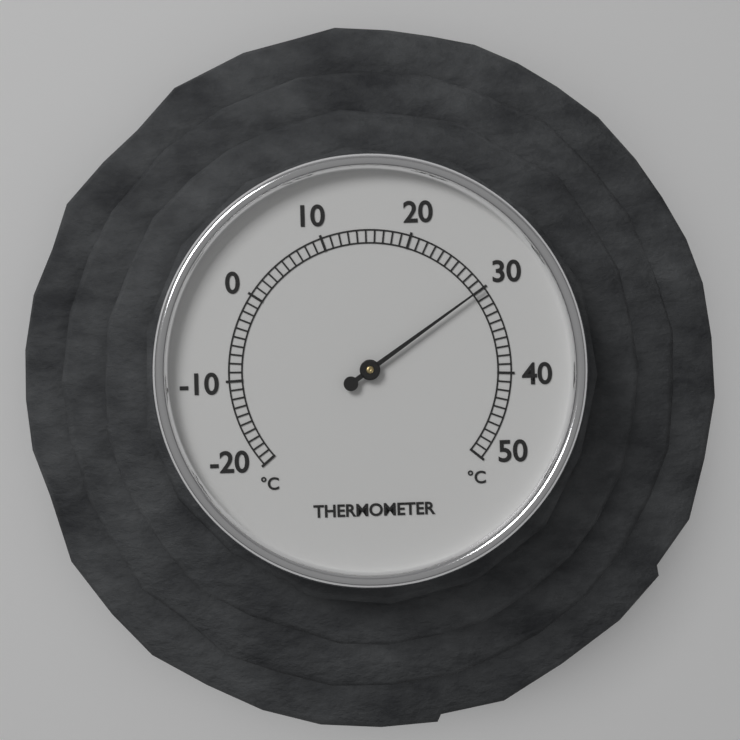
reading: 30 °C
